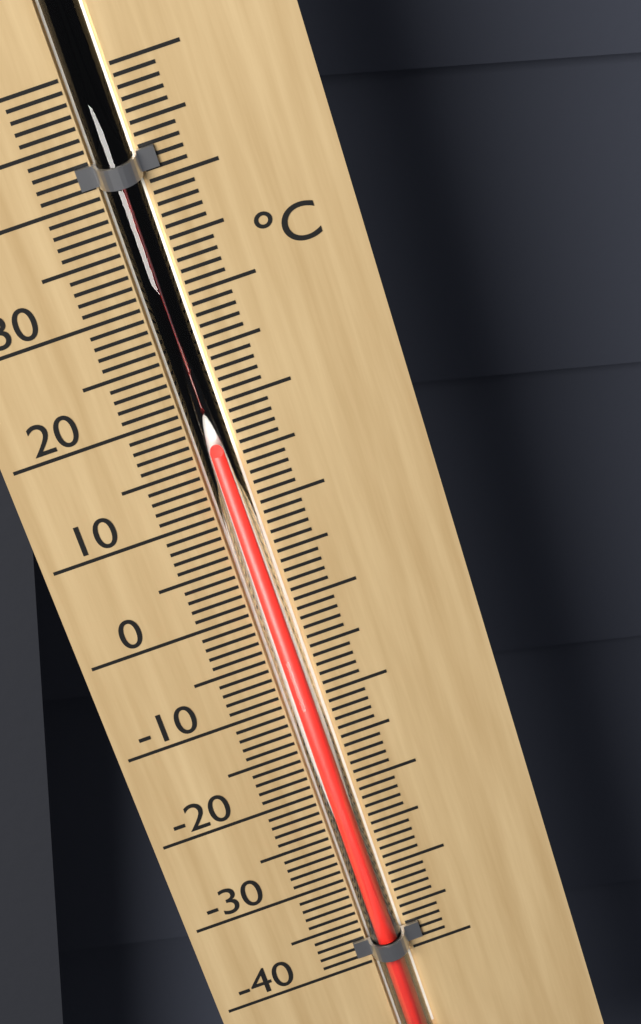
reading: 16 °C
